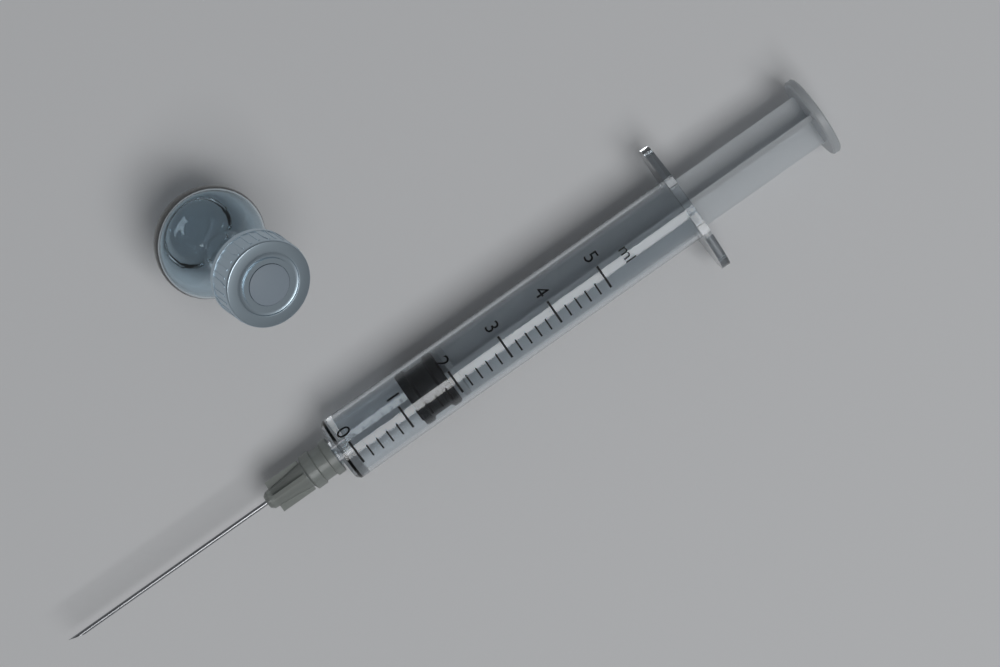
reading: 1.2 ml
